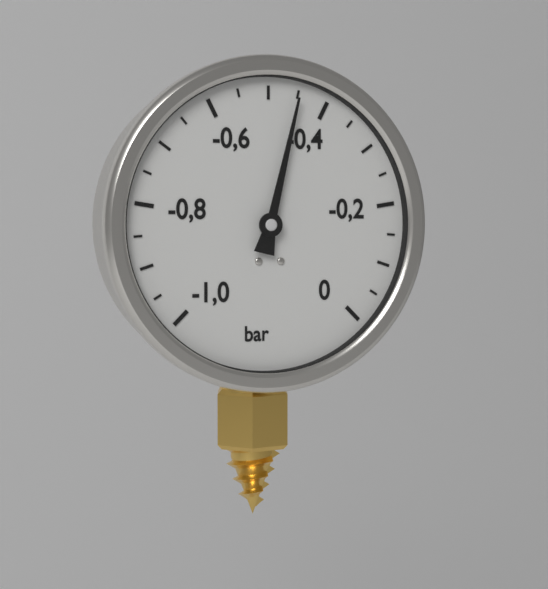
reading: -0.45 bar
